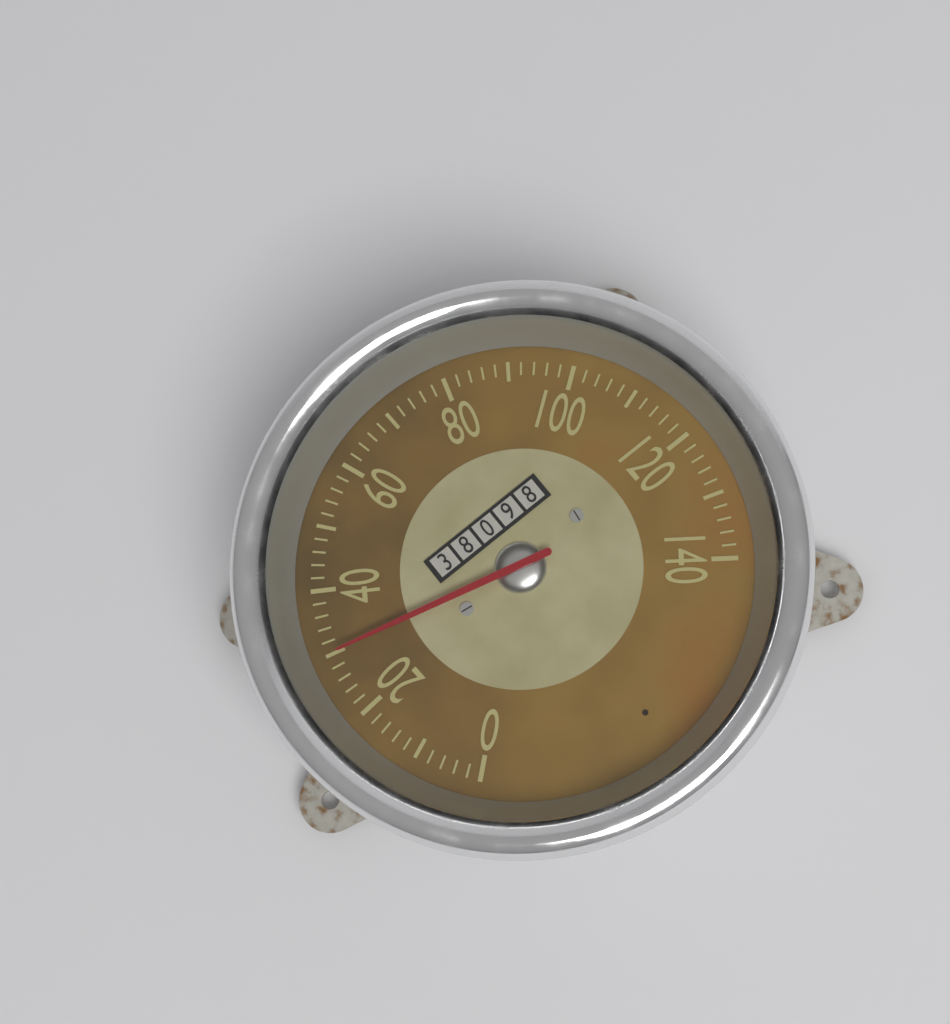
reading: 30 (no unit)
